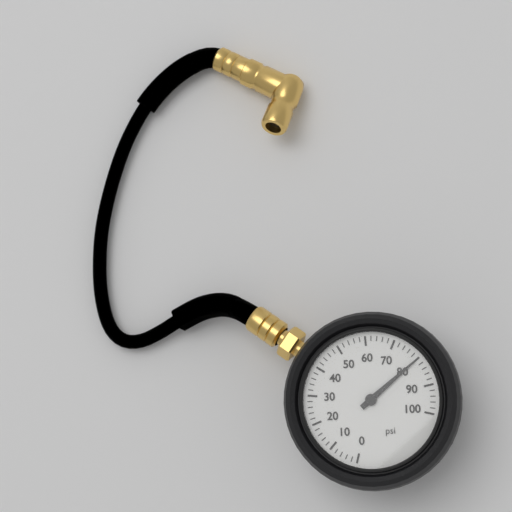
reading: 80 psi
